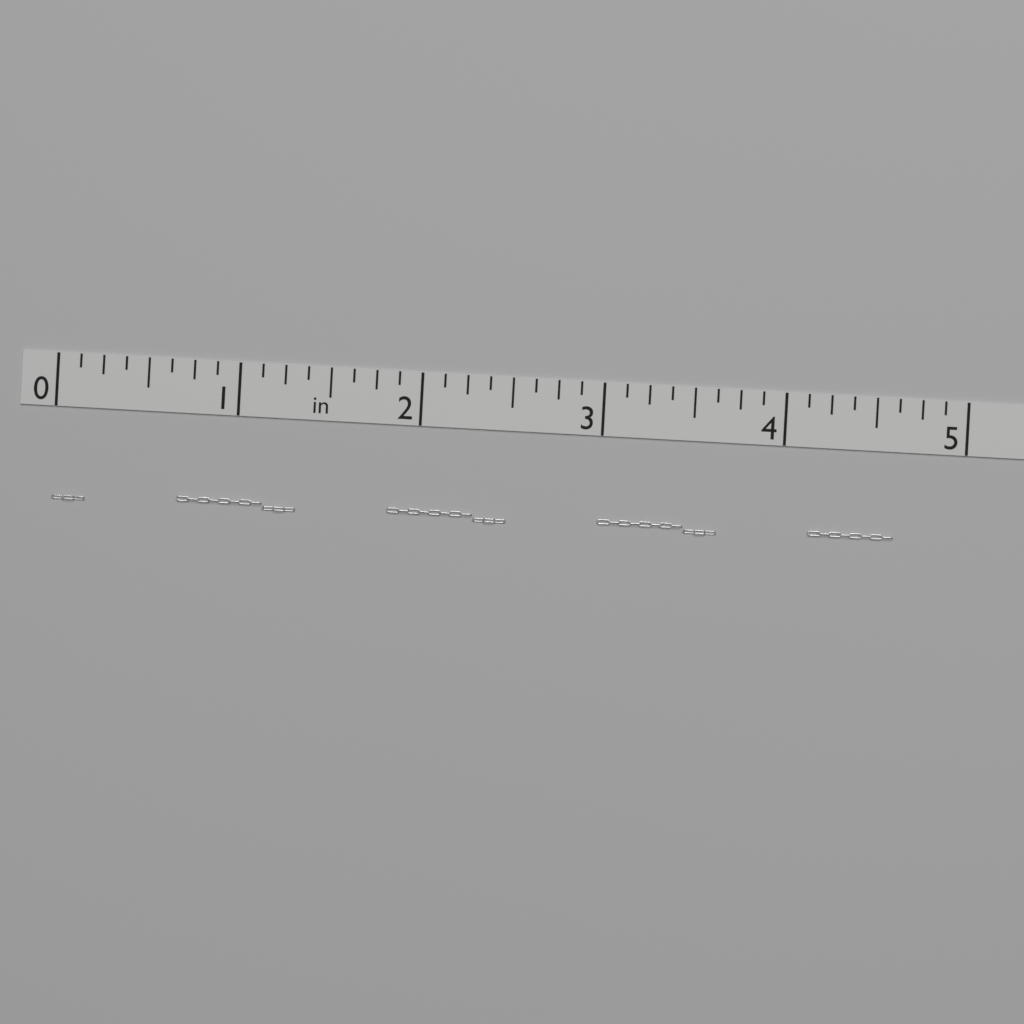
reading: 4.625 in
